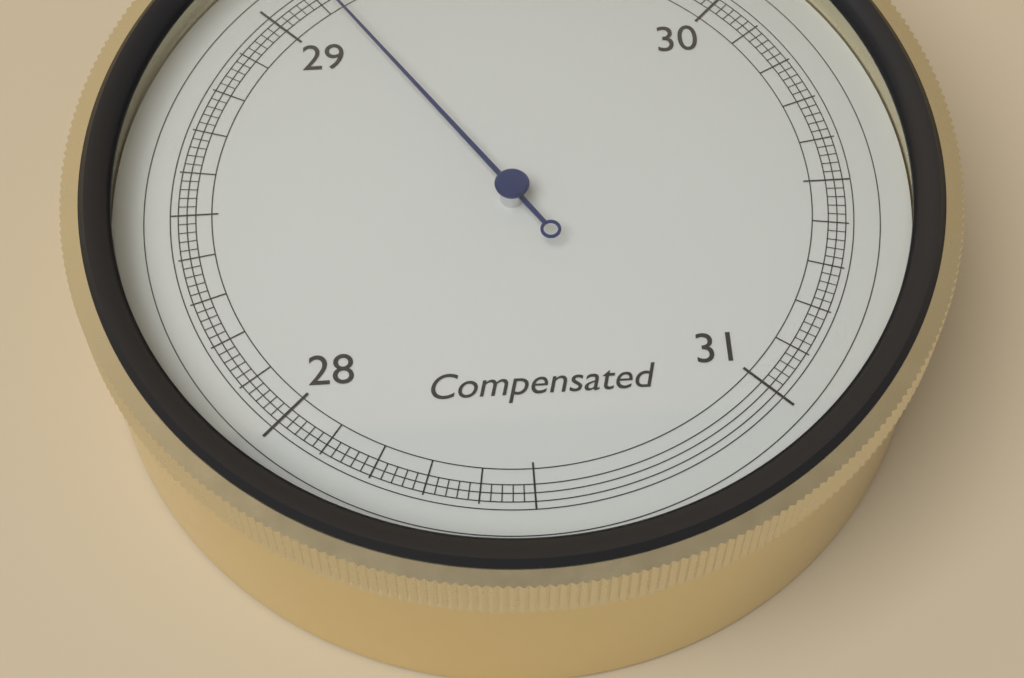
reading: 29.12 inHg
